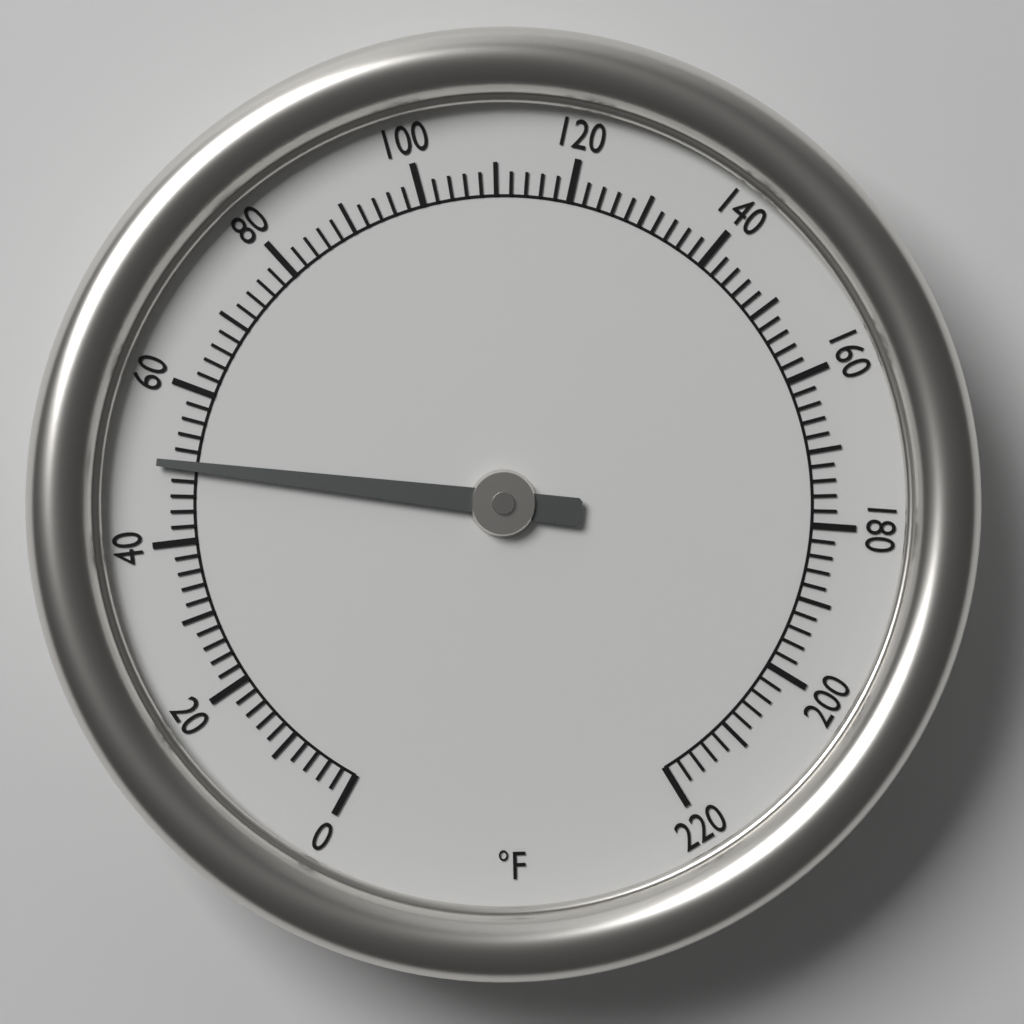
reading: 50 °F
